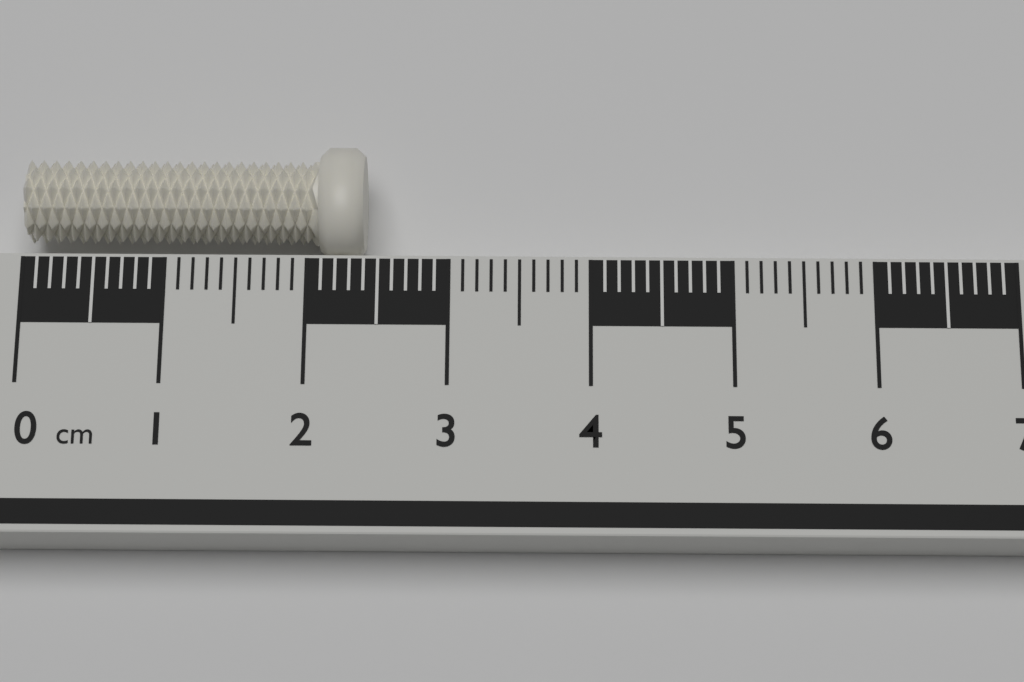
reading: 2.4 cm
